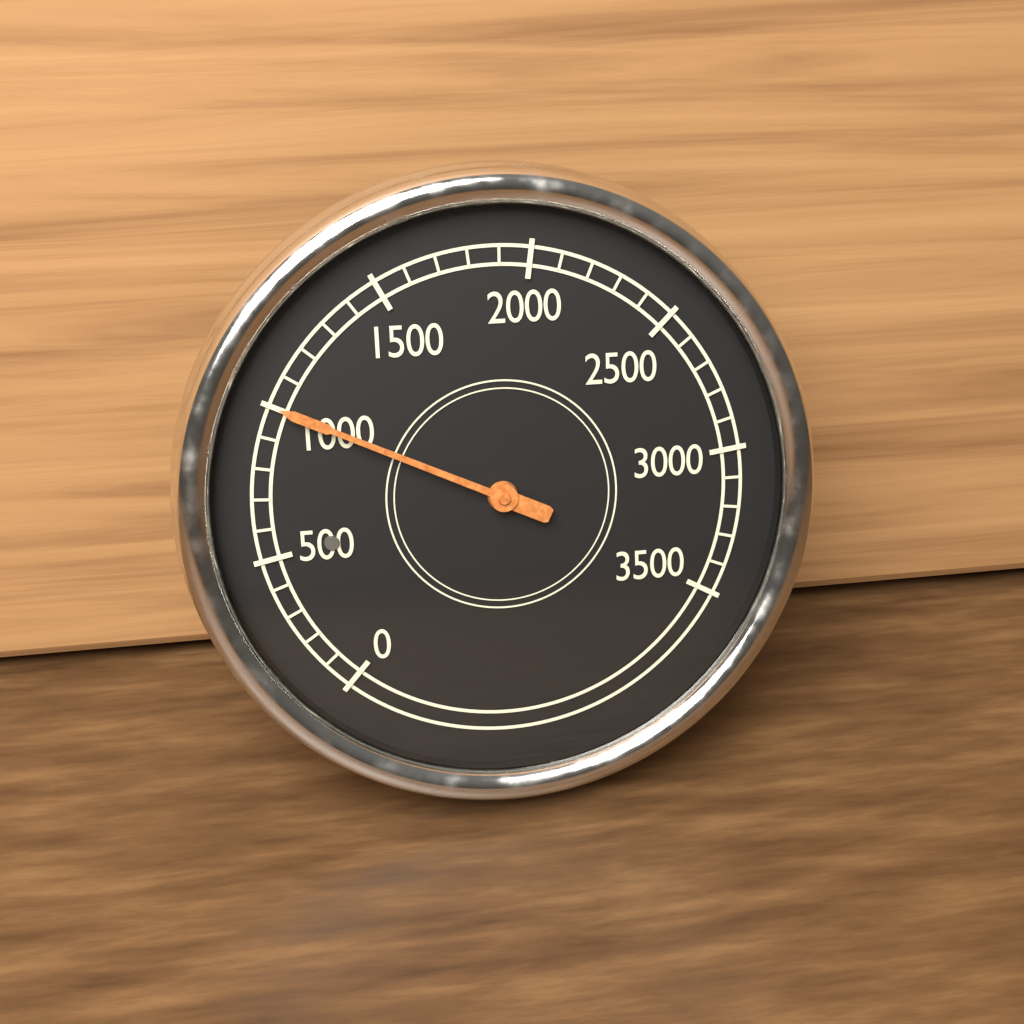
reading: 1000 (no unit)
